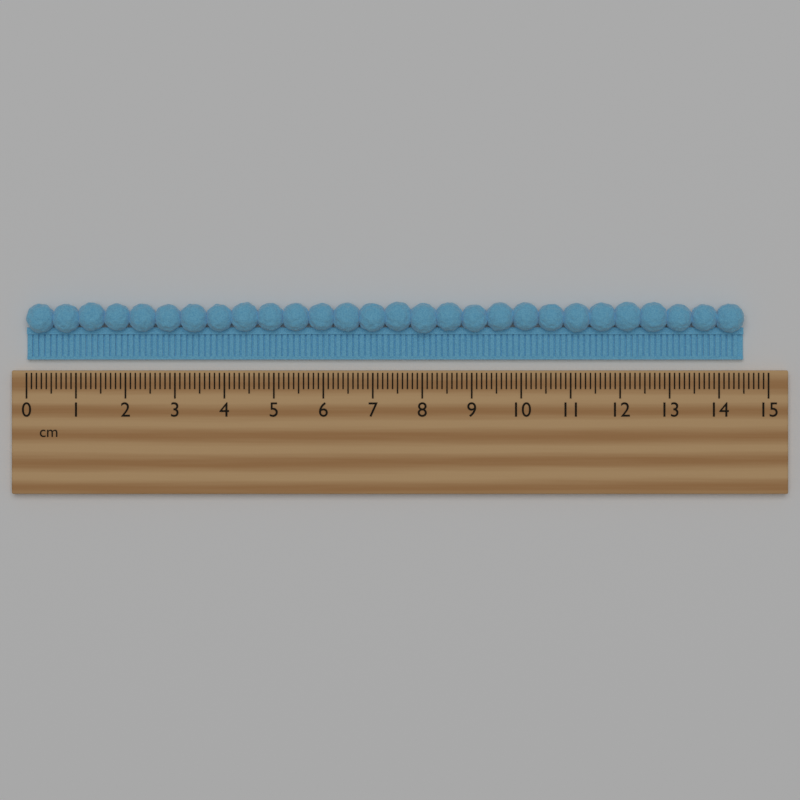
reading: 14.5 cm
